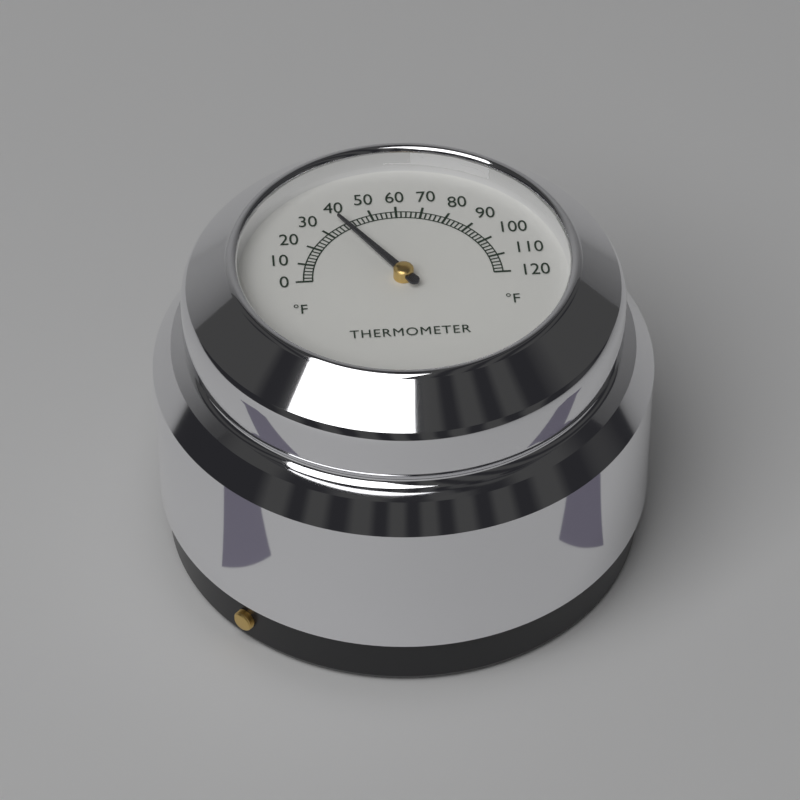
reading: 38 °F
